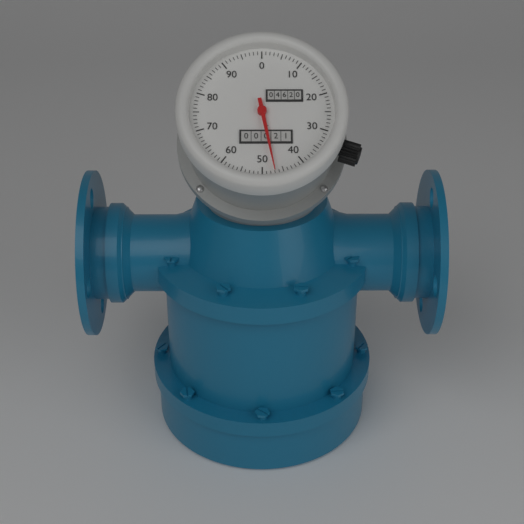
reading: 47 L
